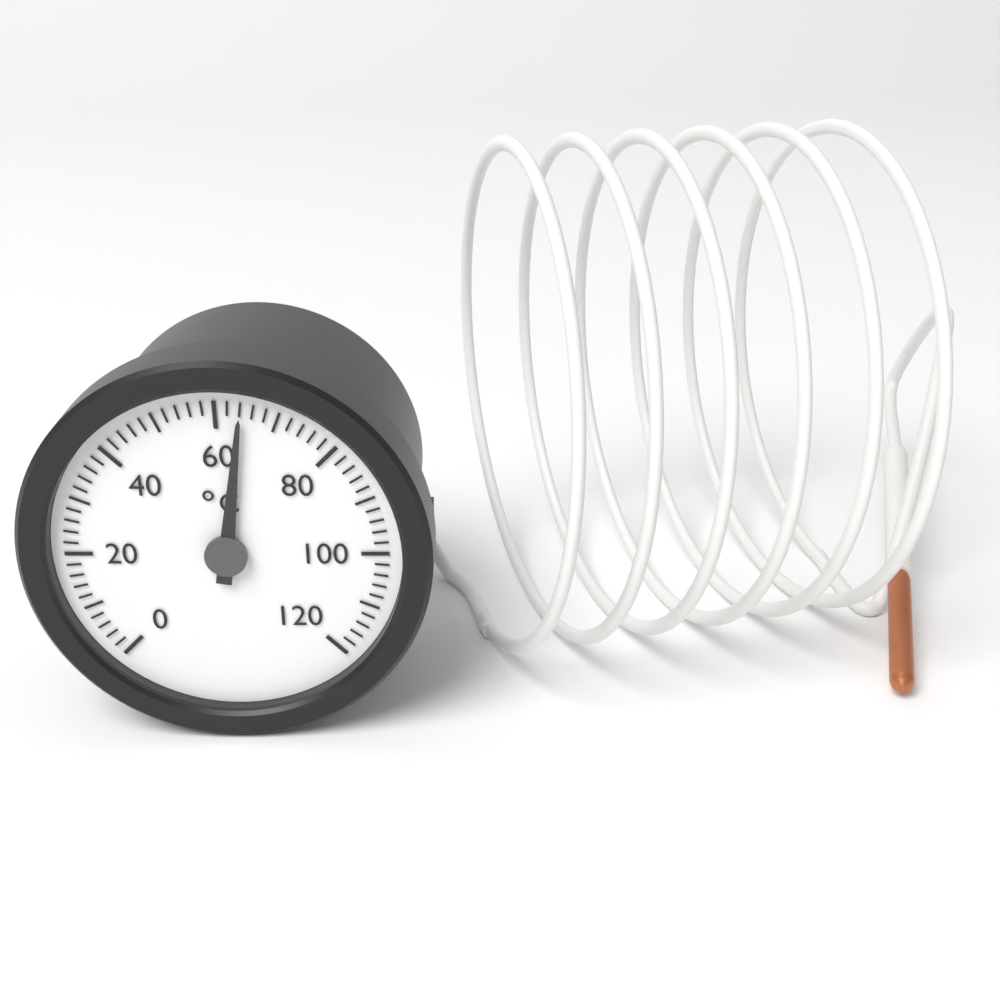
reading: 64 °C
